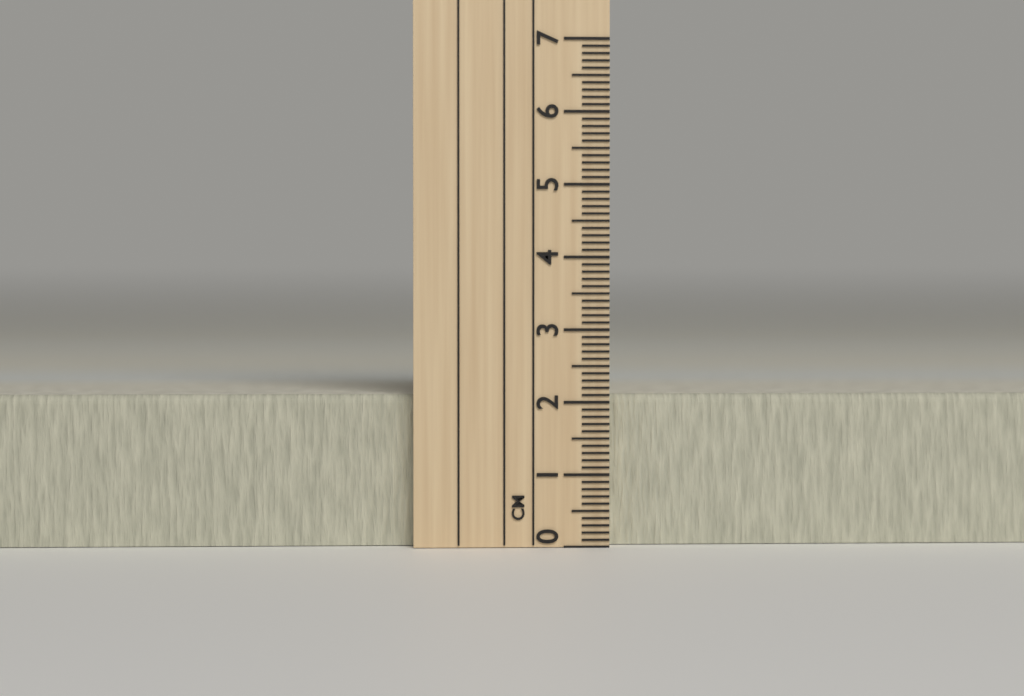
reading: 2.1 cm
